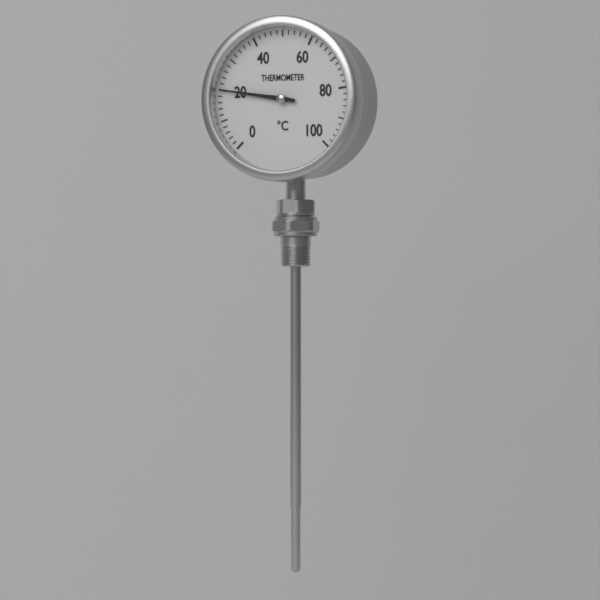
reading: 20 °C
